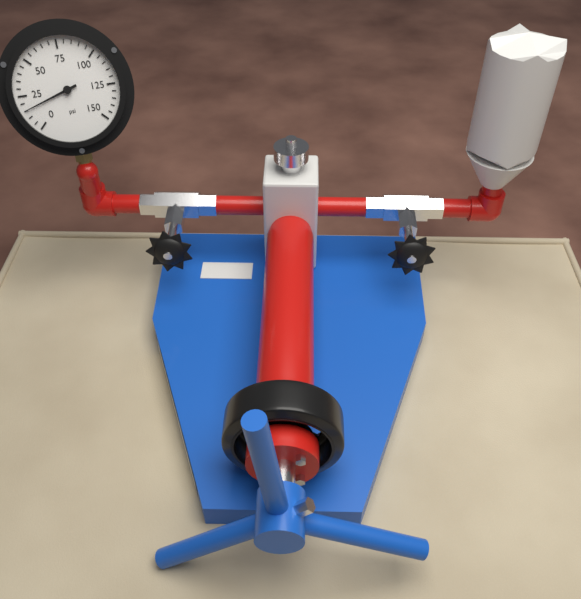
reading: 15 psi
